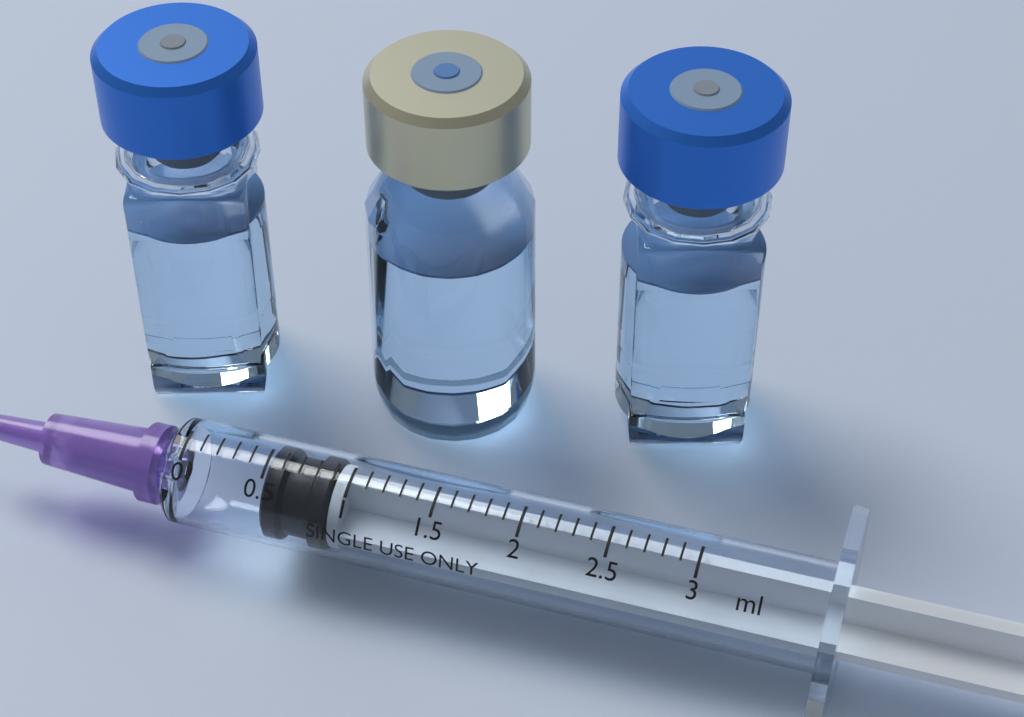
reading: 0.5 ml
